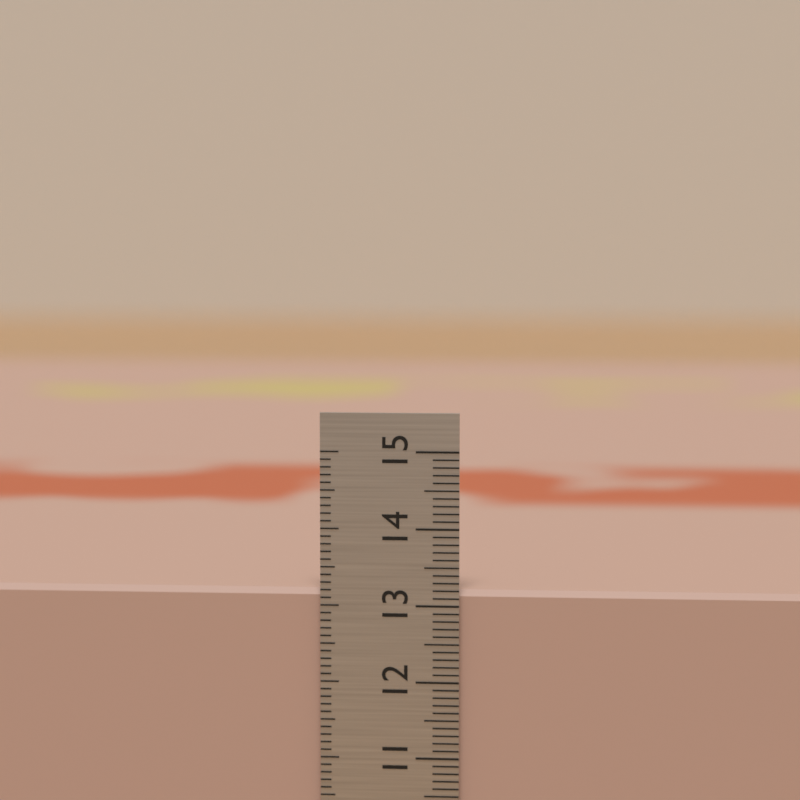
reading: 13.2 cm
